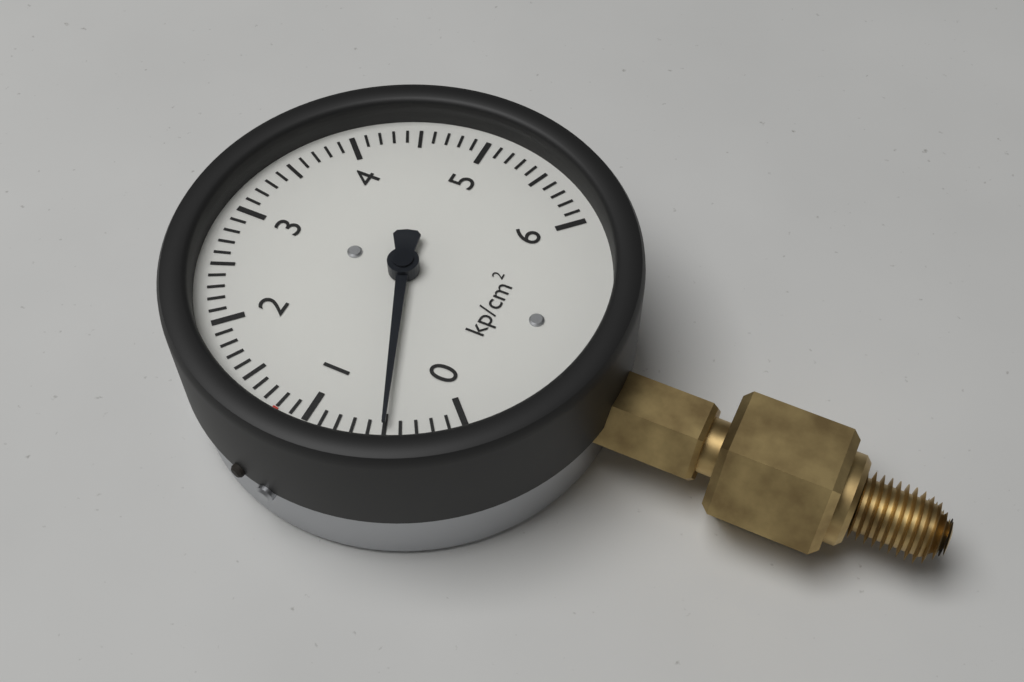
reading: 0.5 kp/cm²
